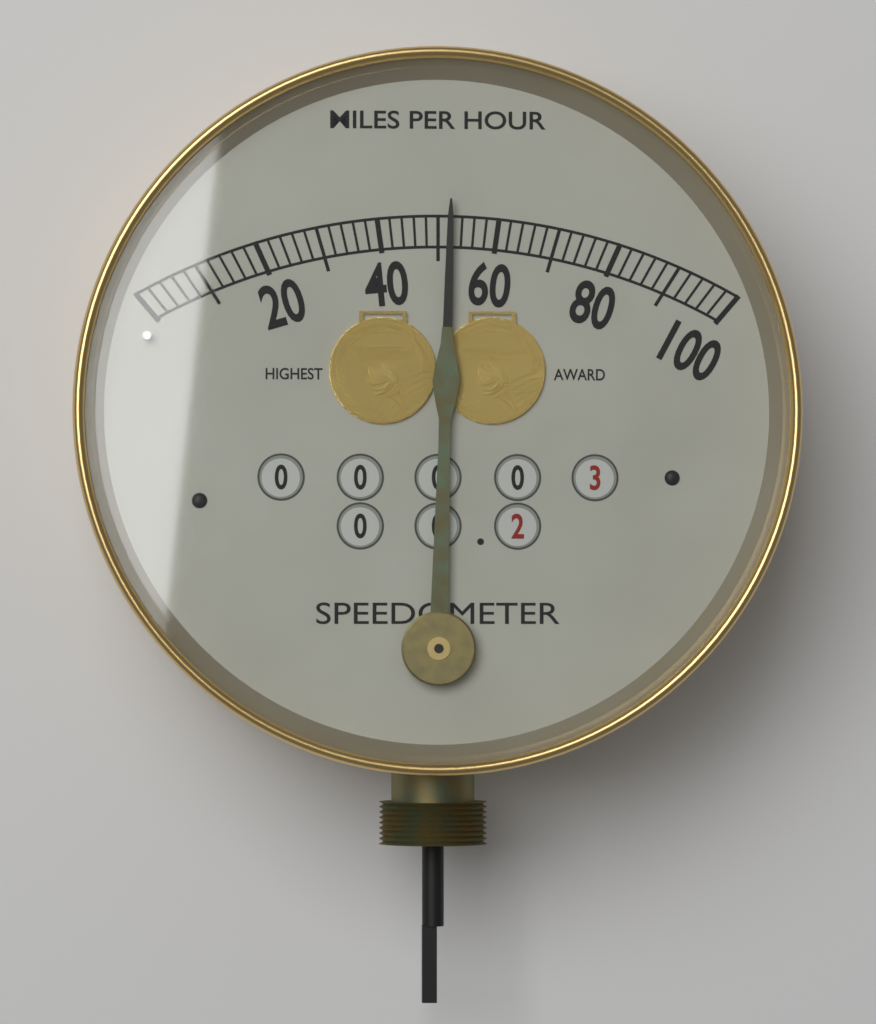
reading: 52 mph
